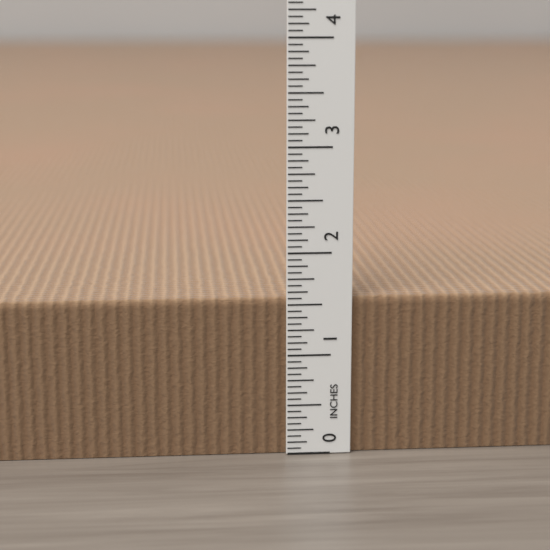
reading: 1.5625 in
